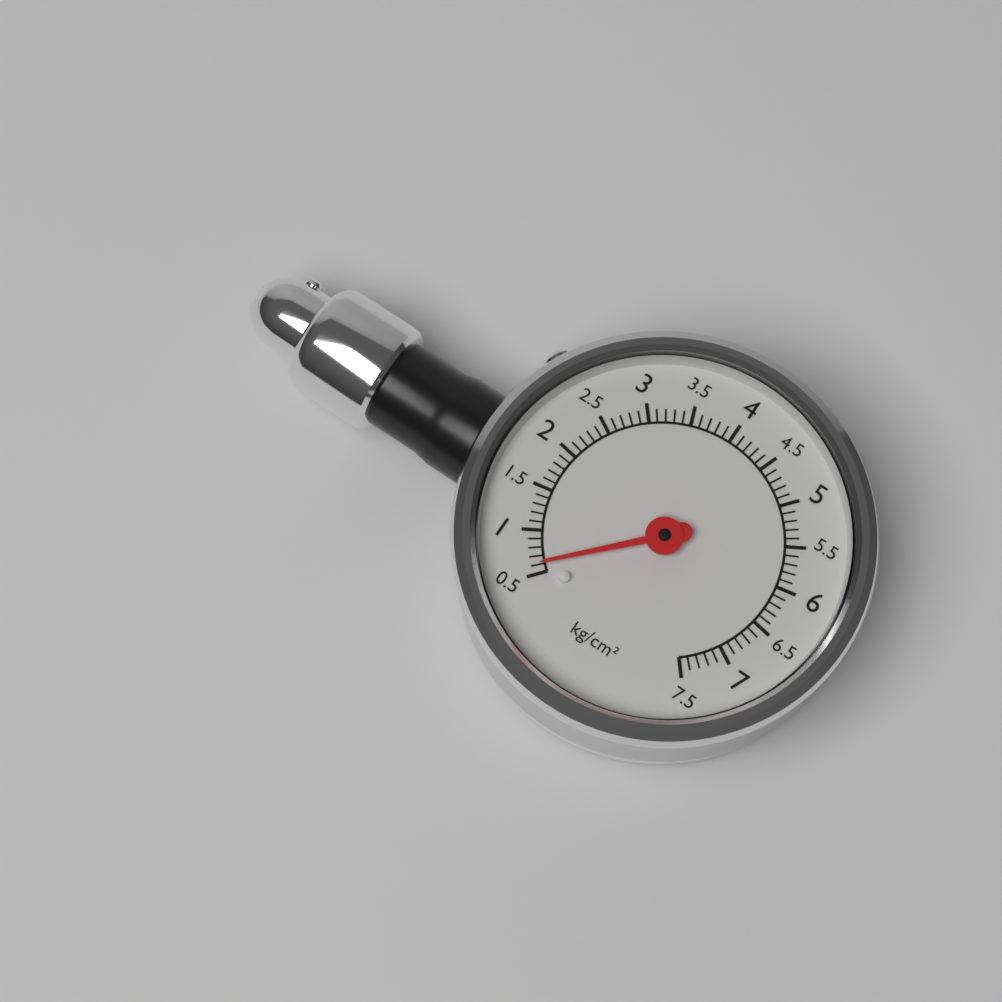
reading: 0.6 kg/cm²
